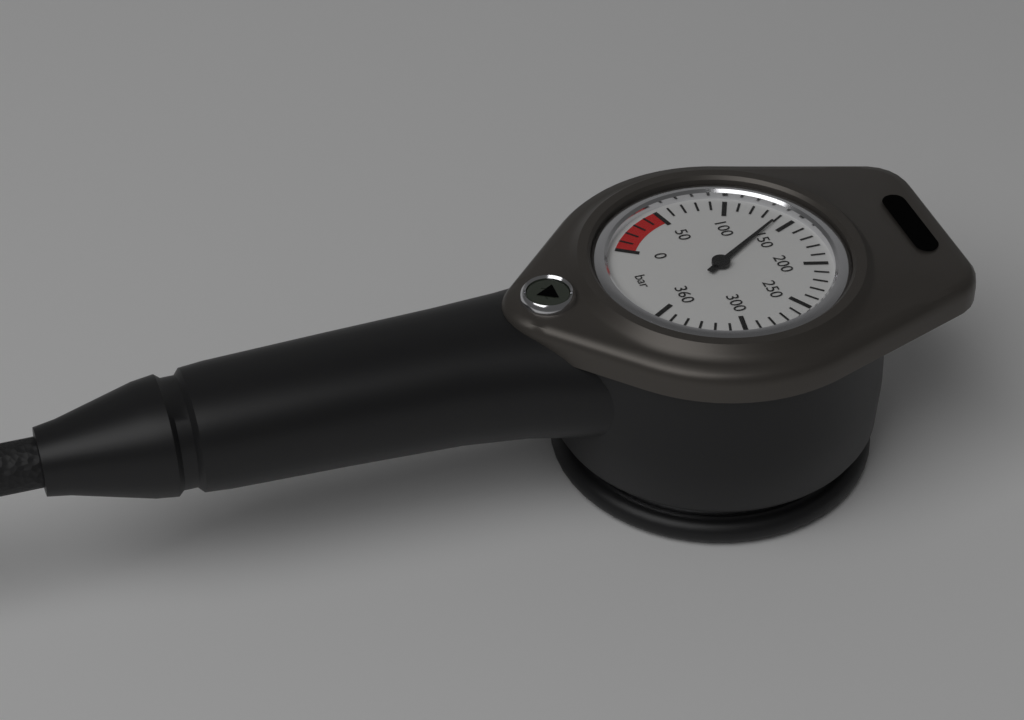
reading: 140 bar
